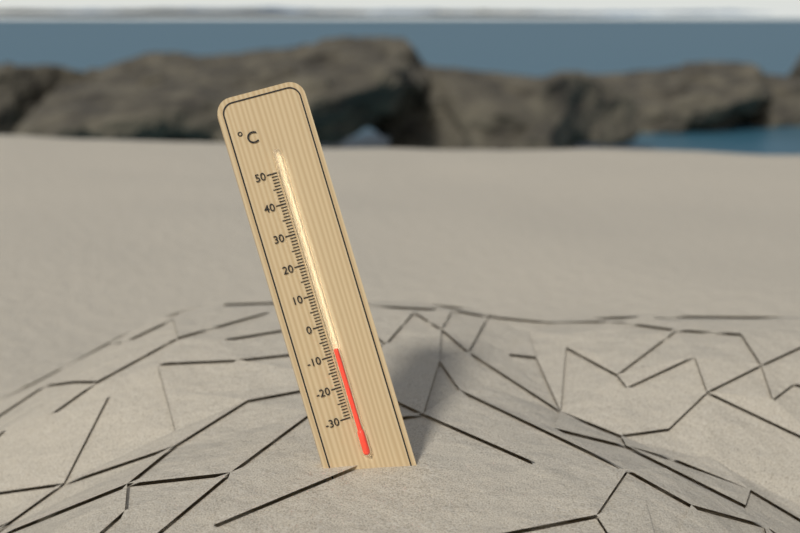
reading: -8 °C
